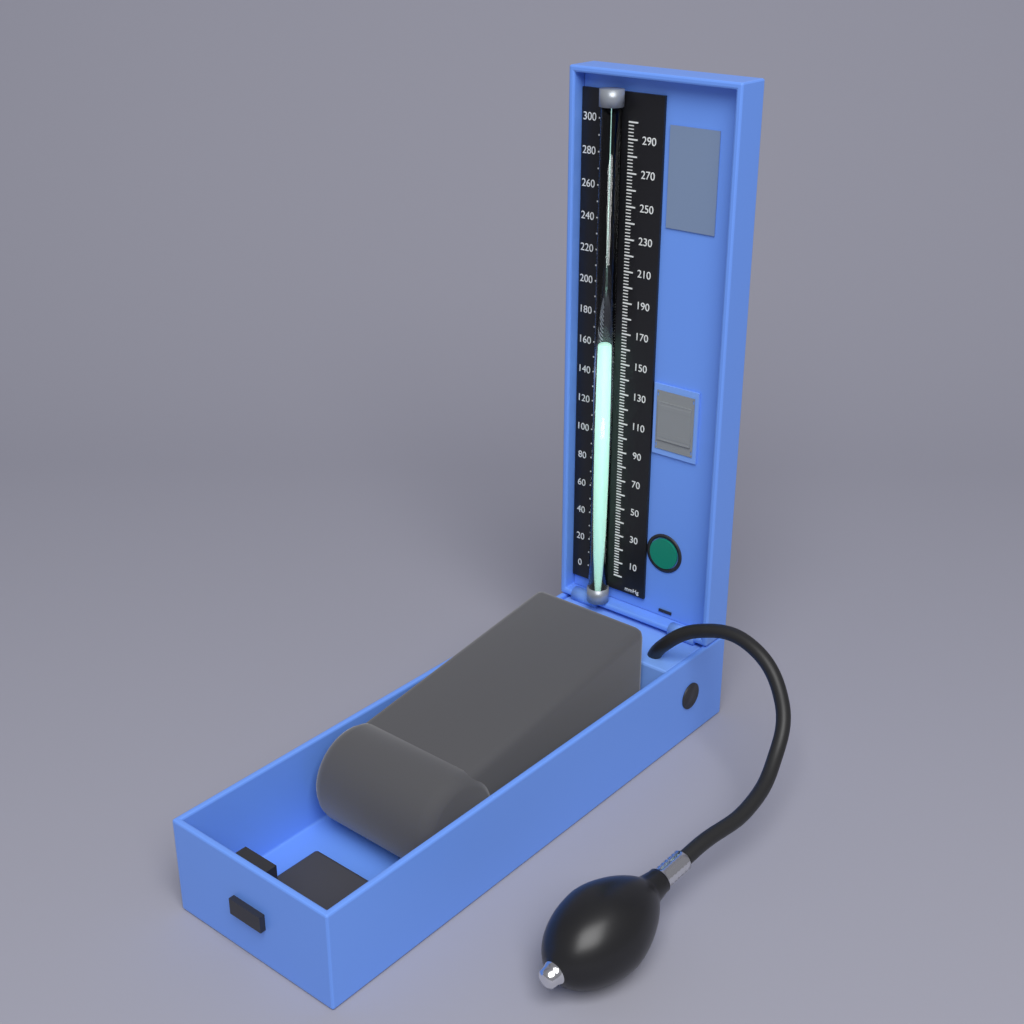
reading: 162 mmHg
